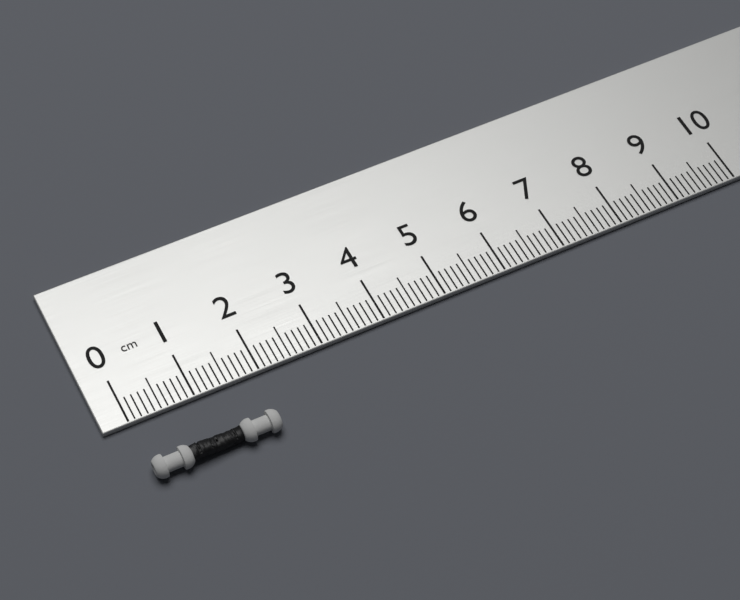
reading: 1.9 cm
